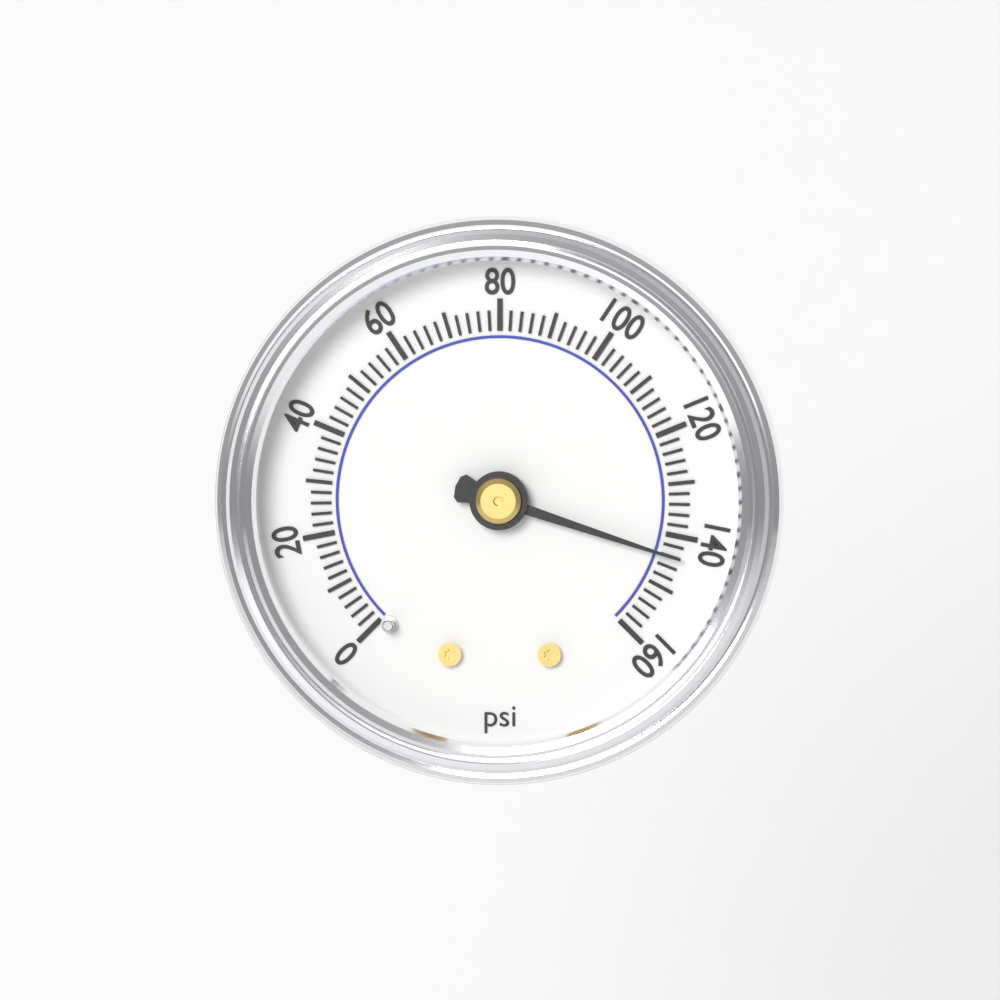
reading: 144 psi
